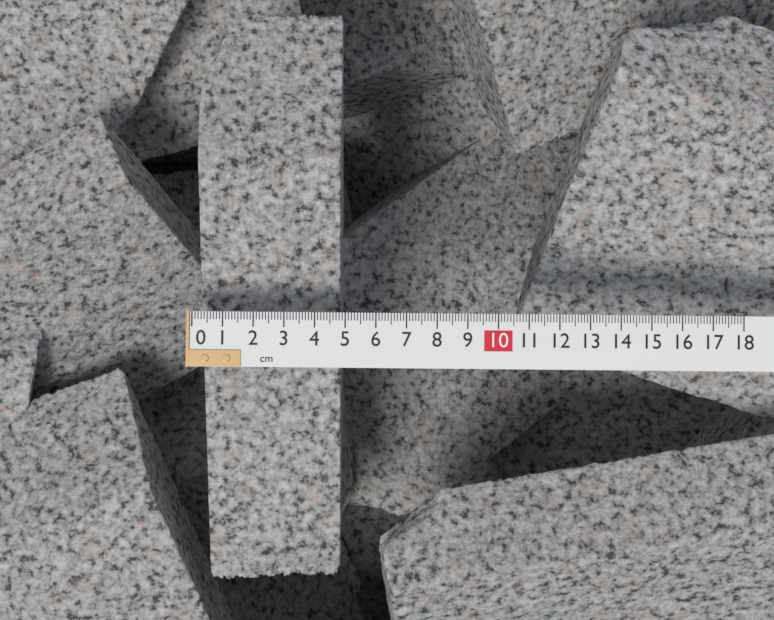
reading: 4.8 cm
